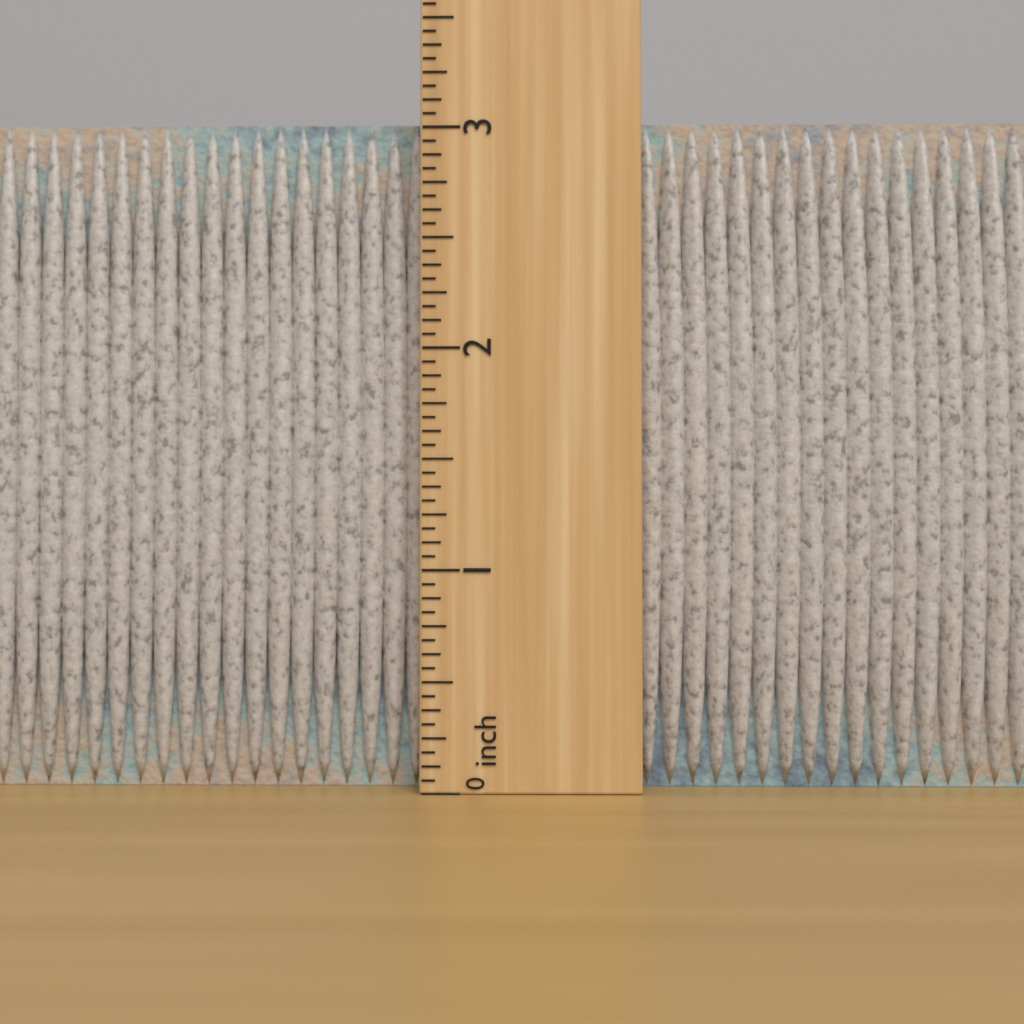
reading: 3.0625 inch
